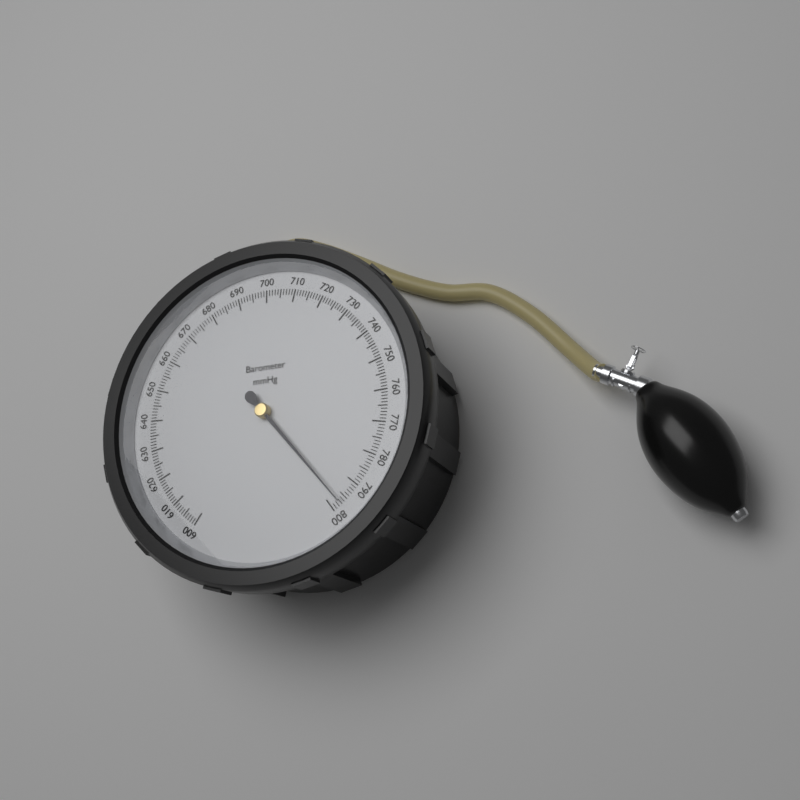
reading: 797 mmHg
